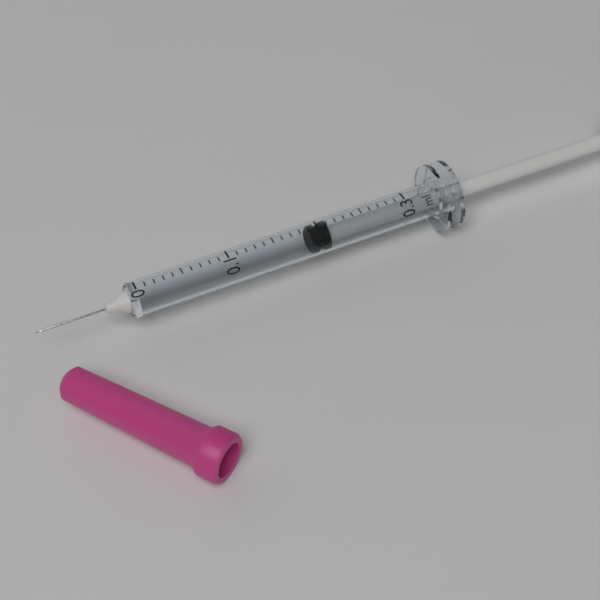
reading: 0.19 ml
